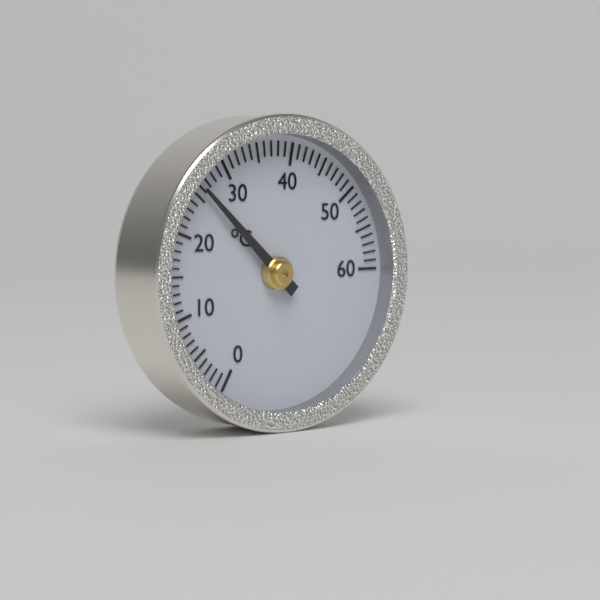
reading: 26 °C
